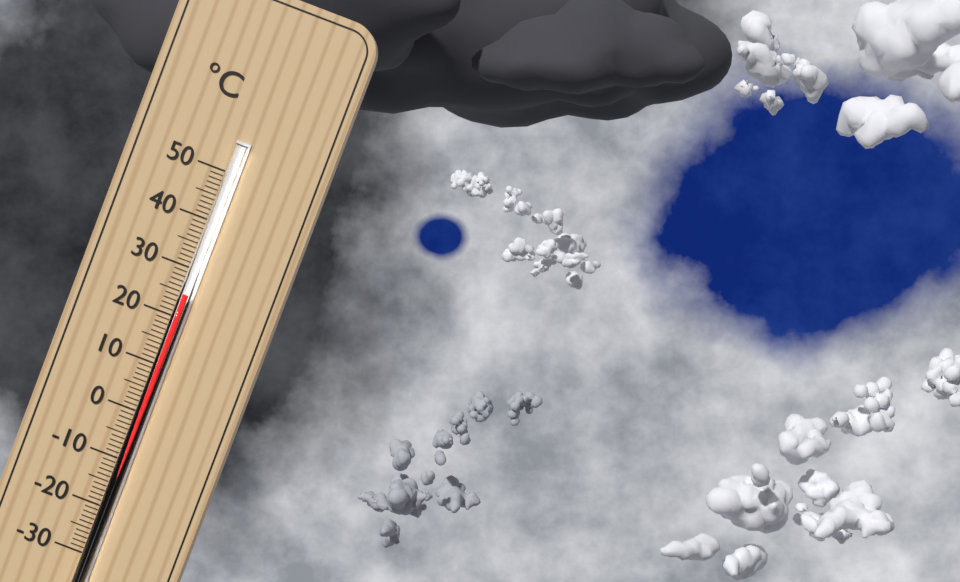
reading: 25 °C
